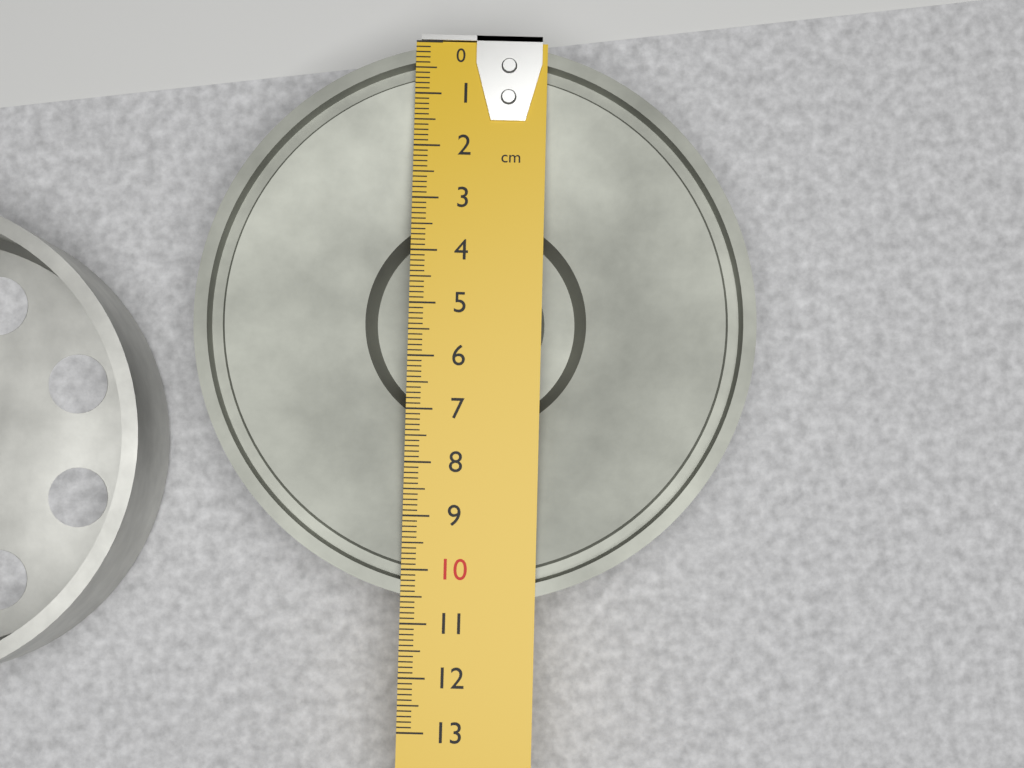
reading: 10.6 cm
